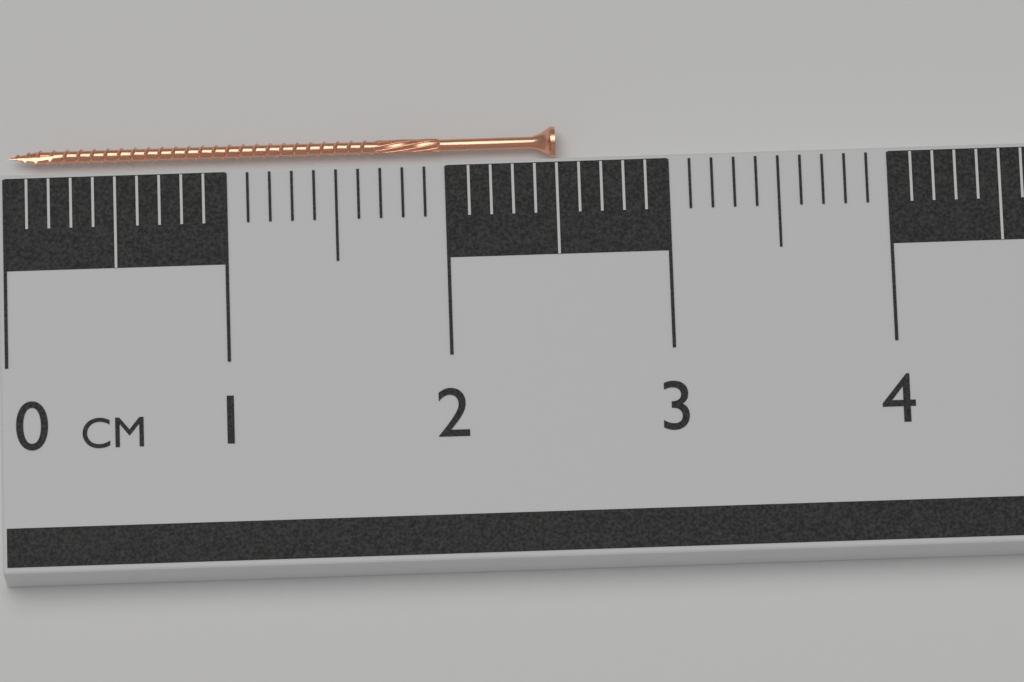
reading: 2.5 cm
